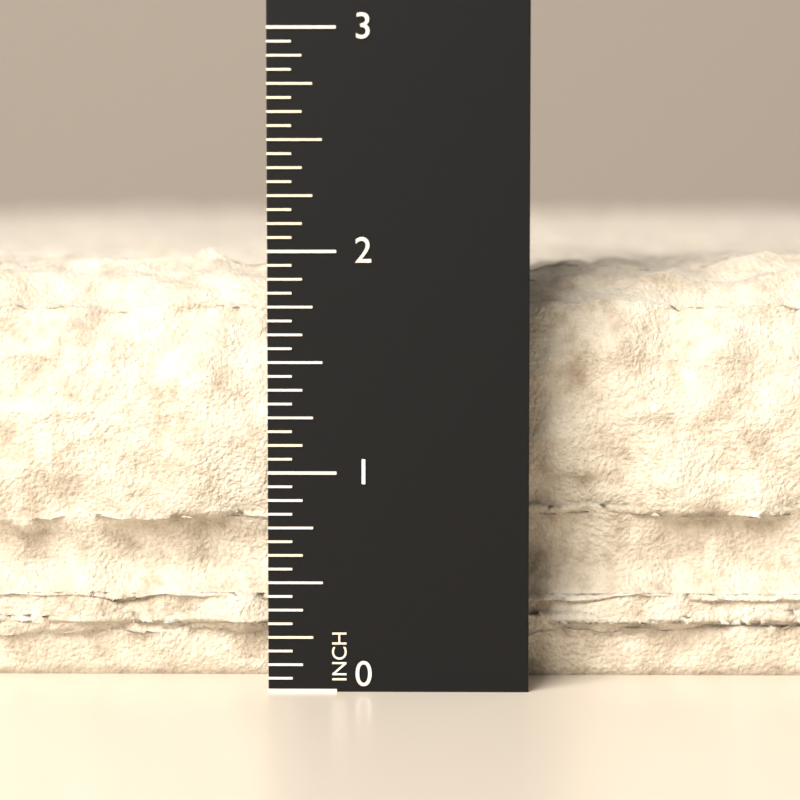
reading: 2.0000 in
